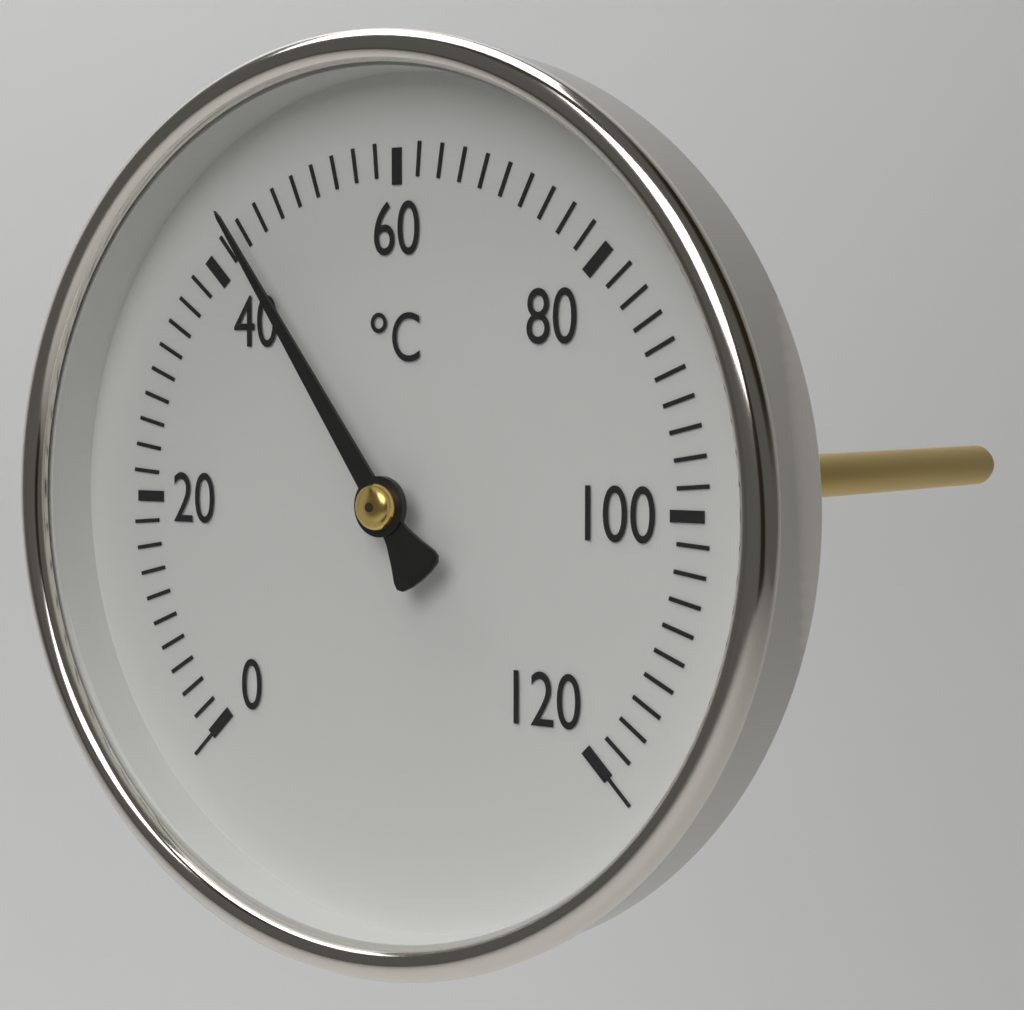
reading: 44 °C
